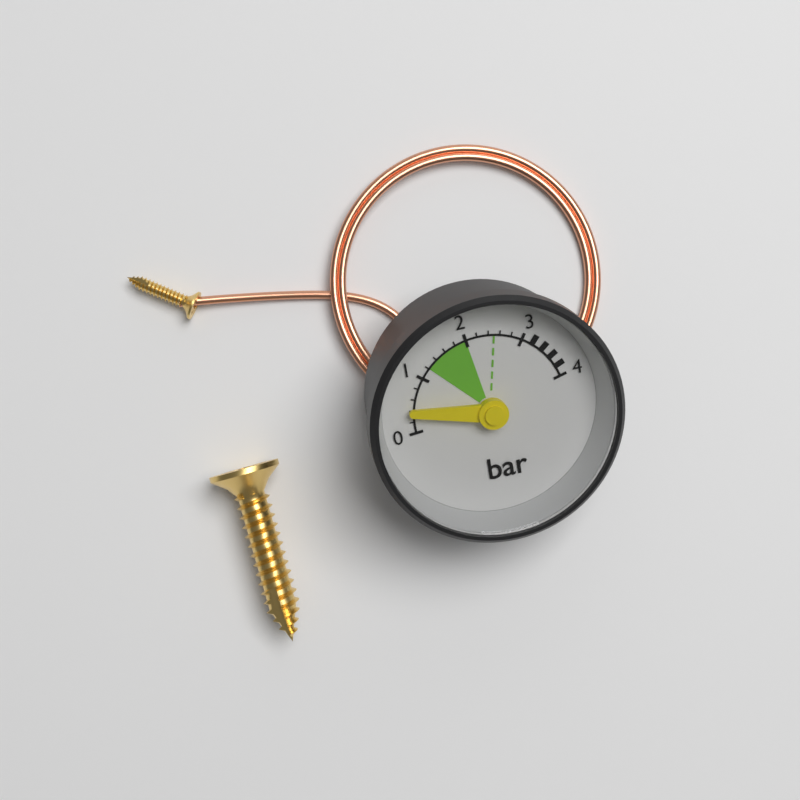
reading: 0.4 bar
